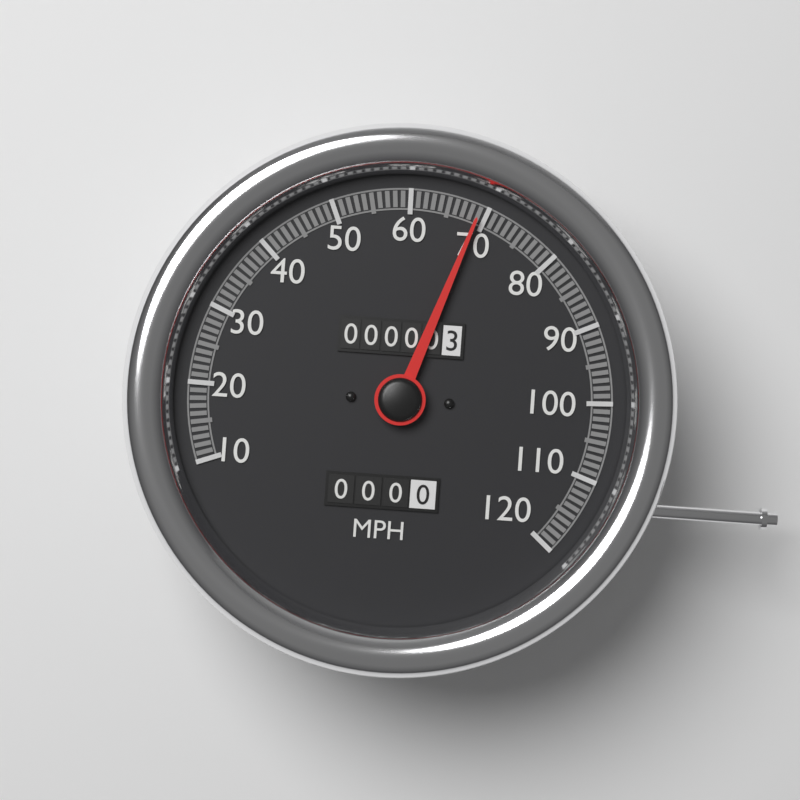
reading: 69 MPH
